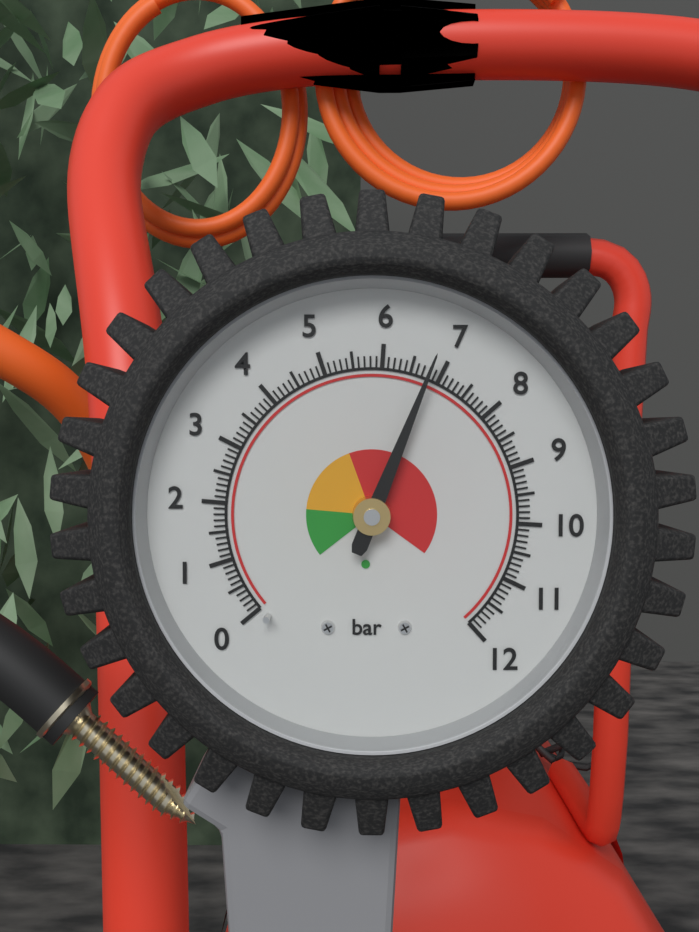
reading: 6.8 bar
